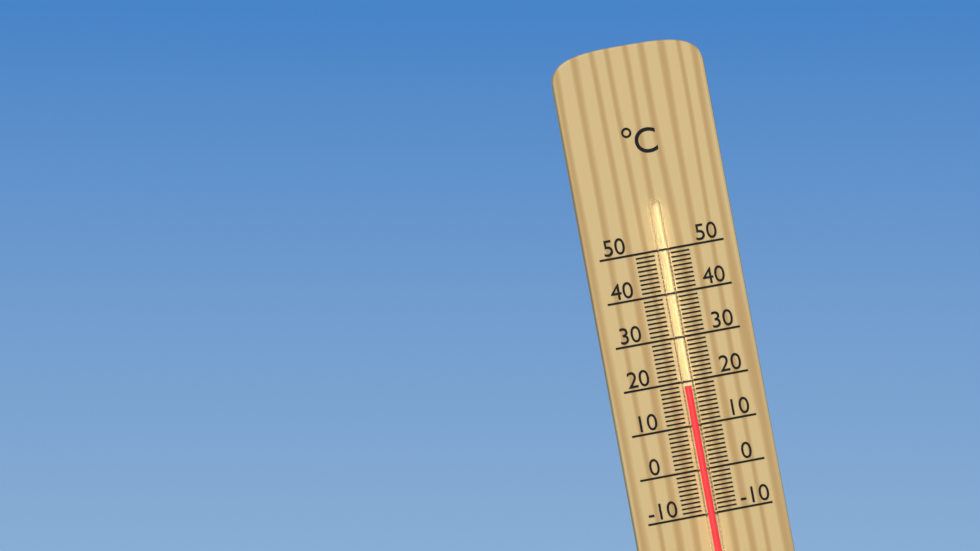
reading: 19 °C
